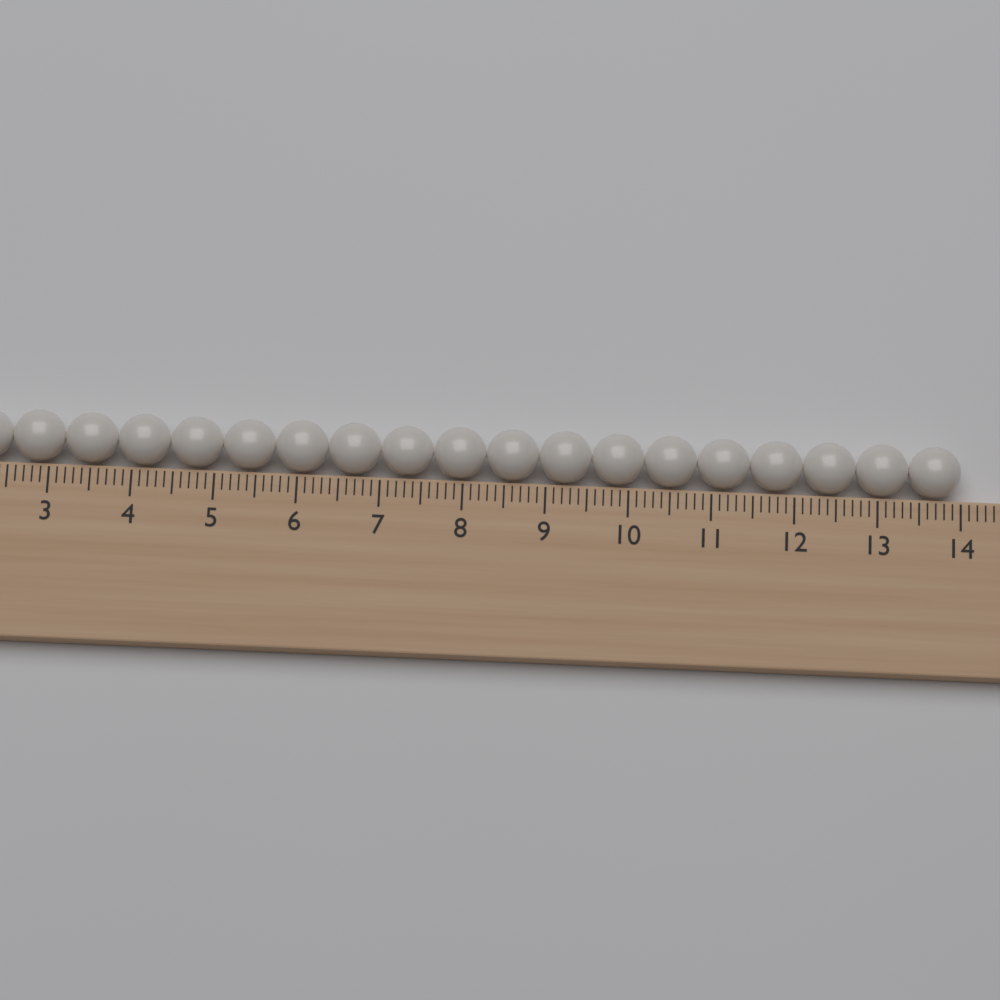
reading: 14.0 (no unit)
